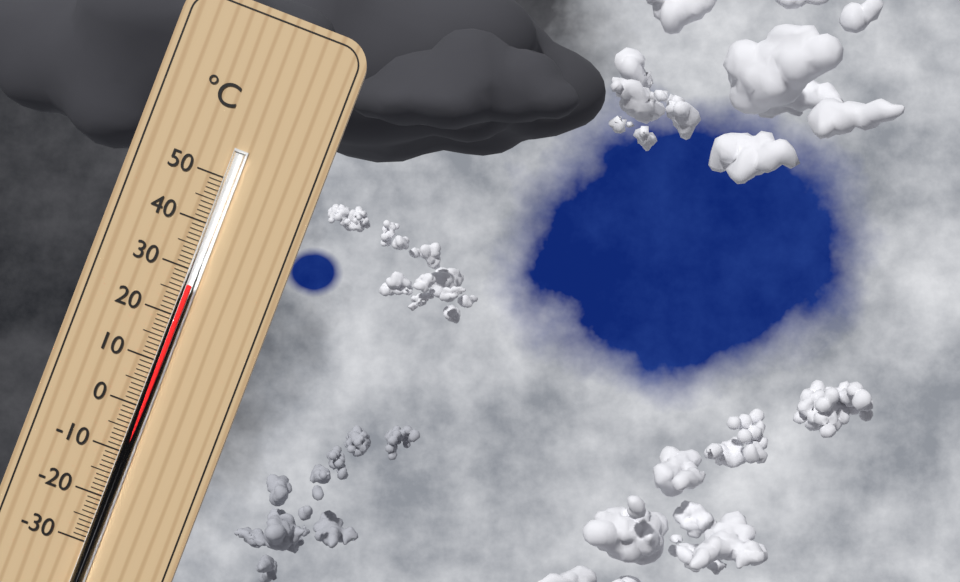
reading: 27 °C
